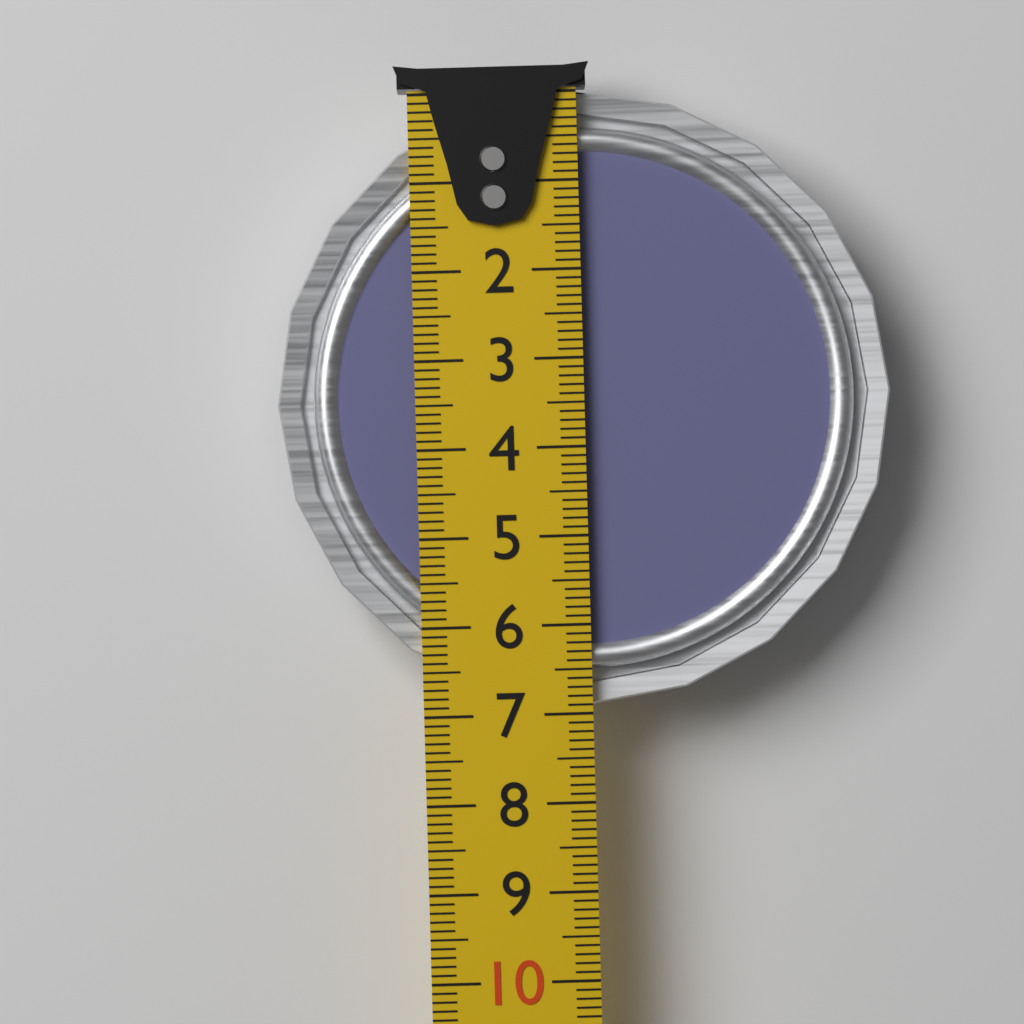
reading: 6.9 cm
